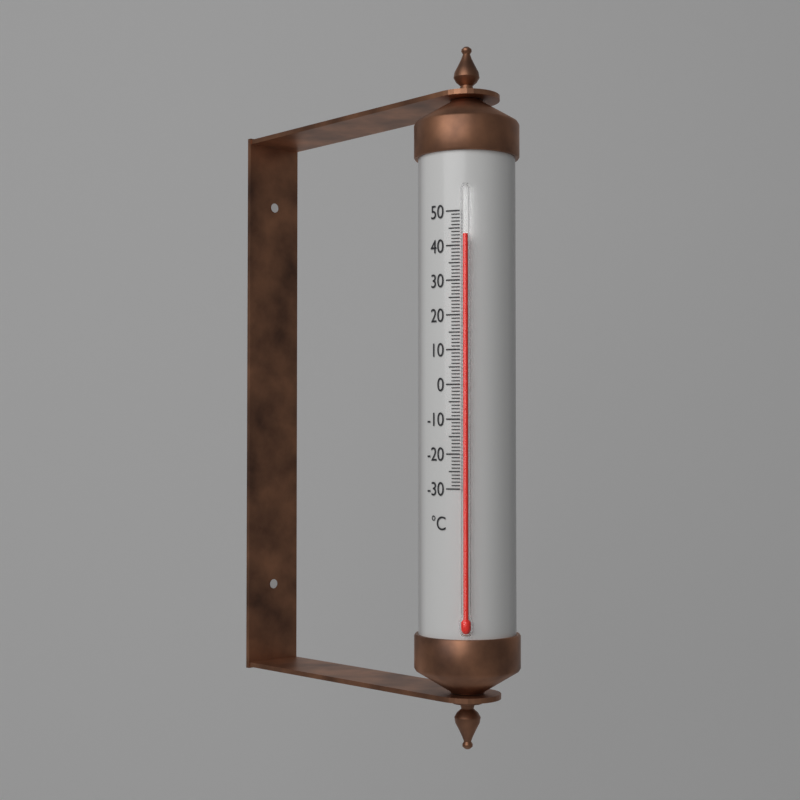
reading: 43 °C
